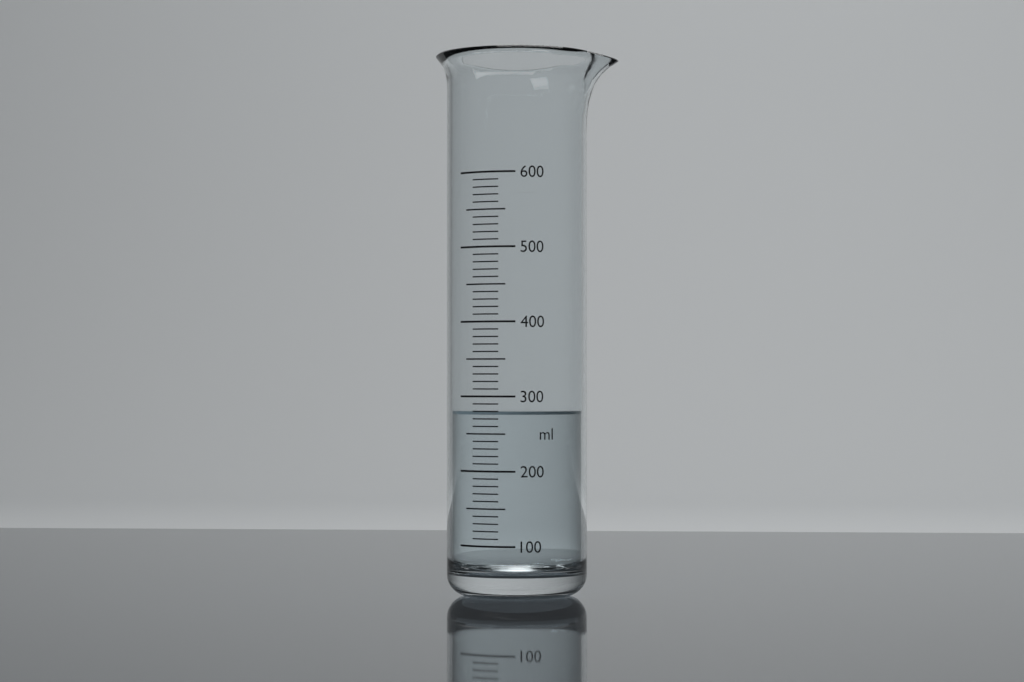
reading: 280 ml
